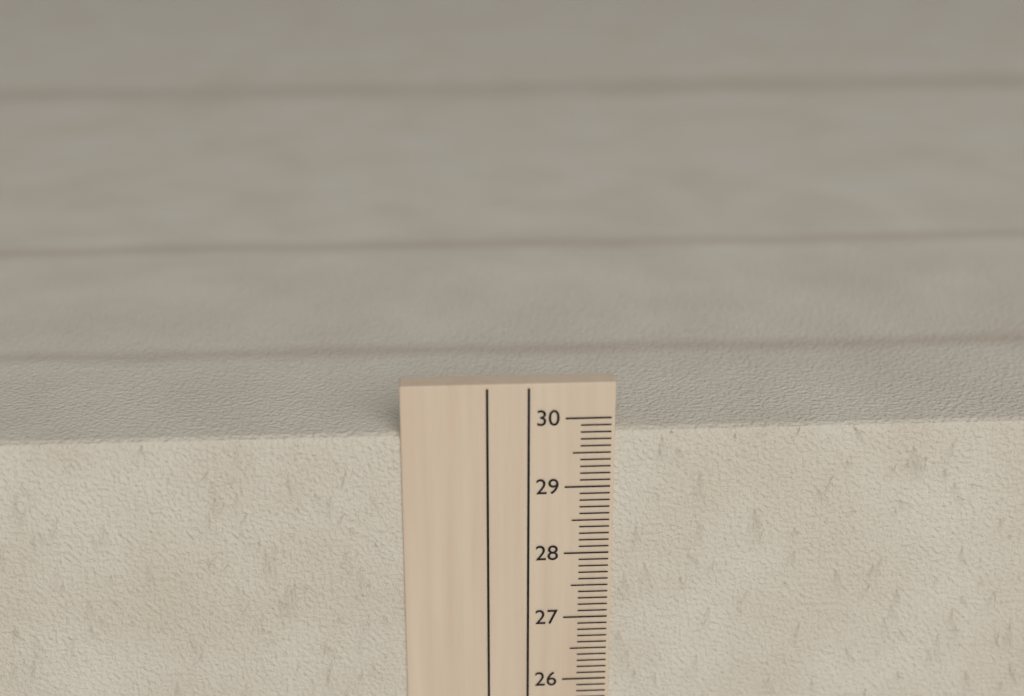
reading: 29.8 cm
